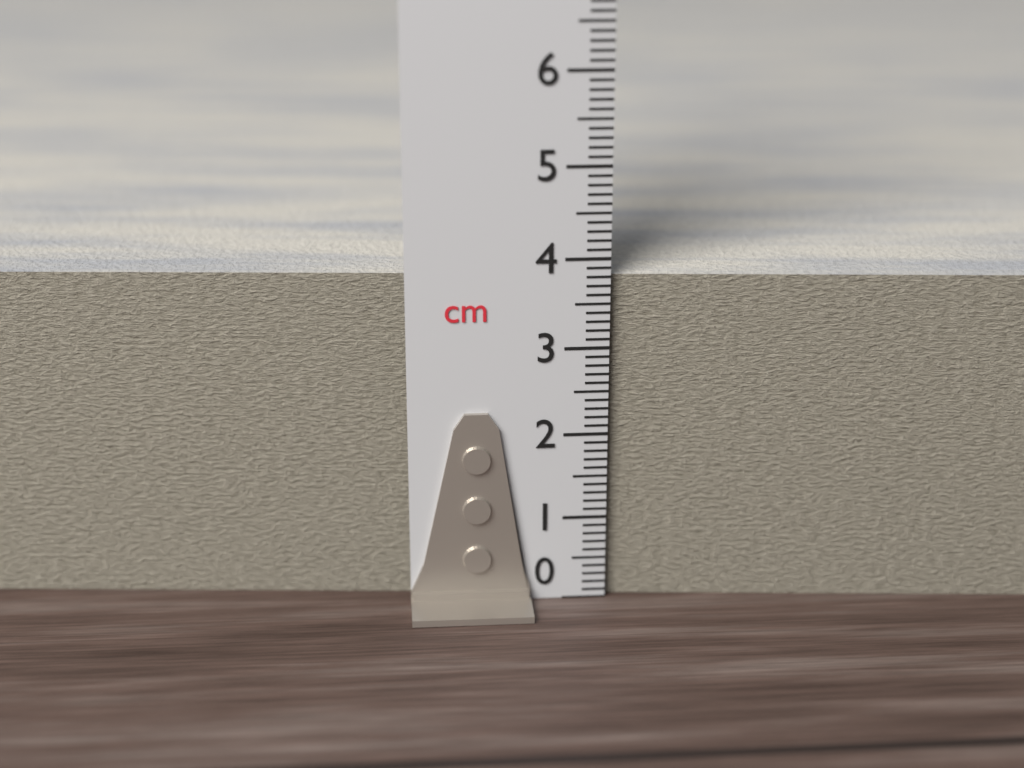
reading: 3.8 cm
